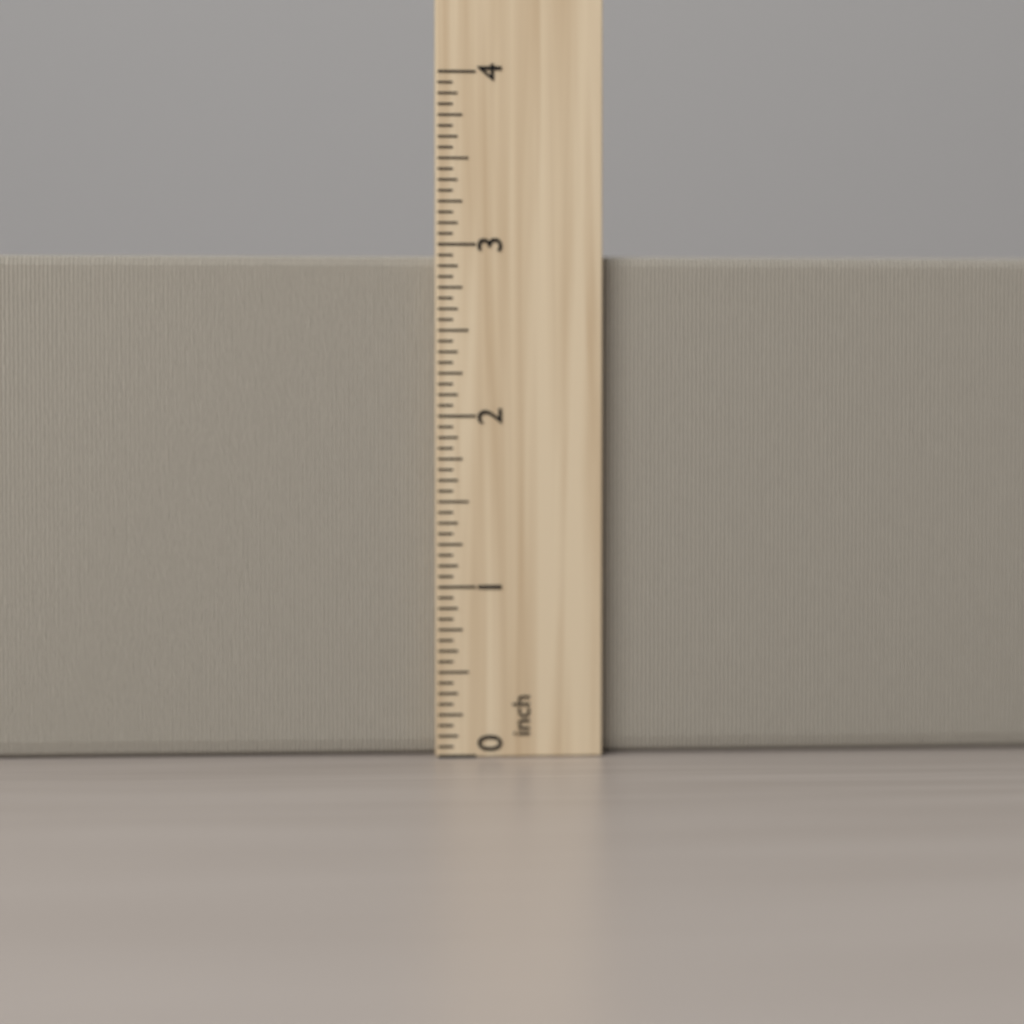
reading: 2.9375 inch
